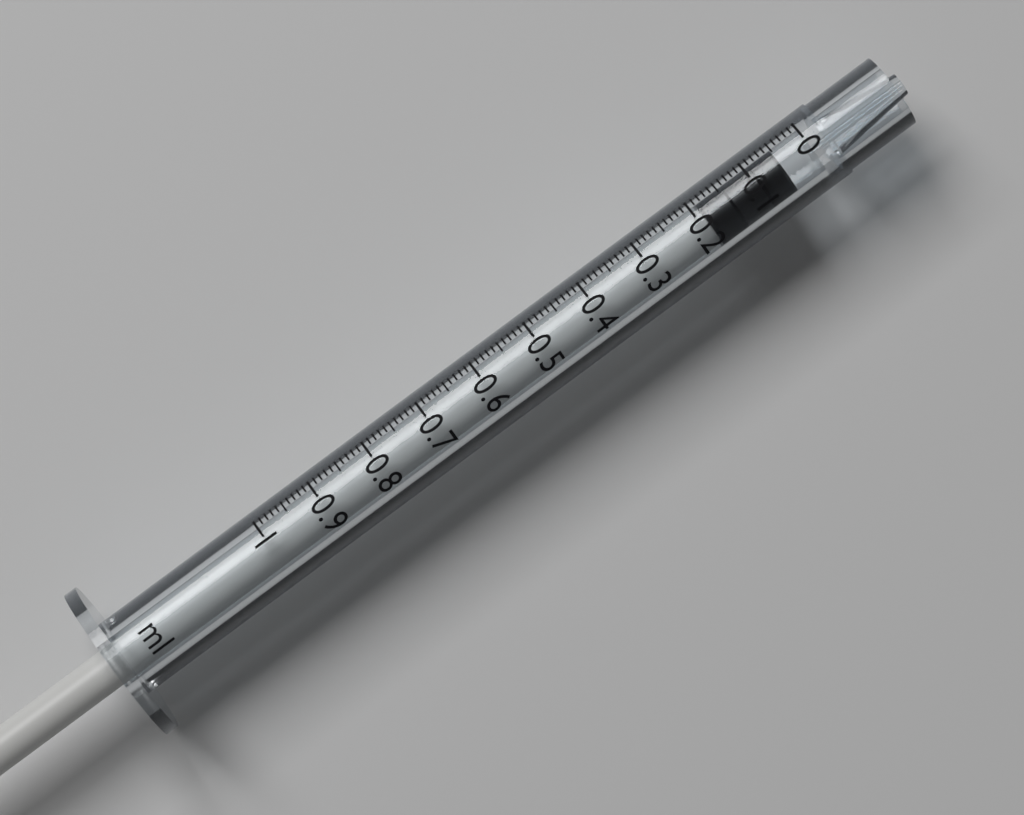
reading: 0.05 ml
